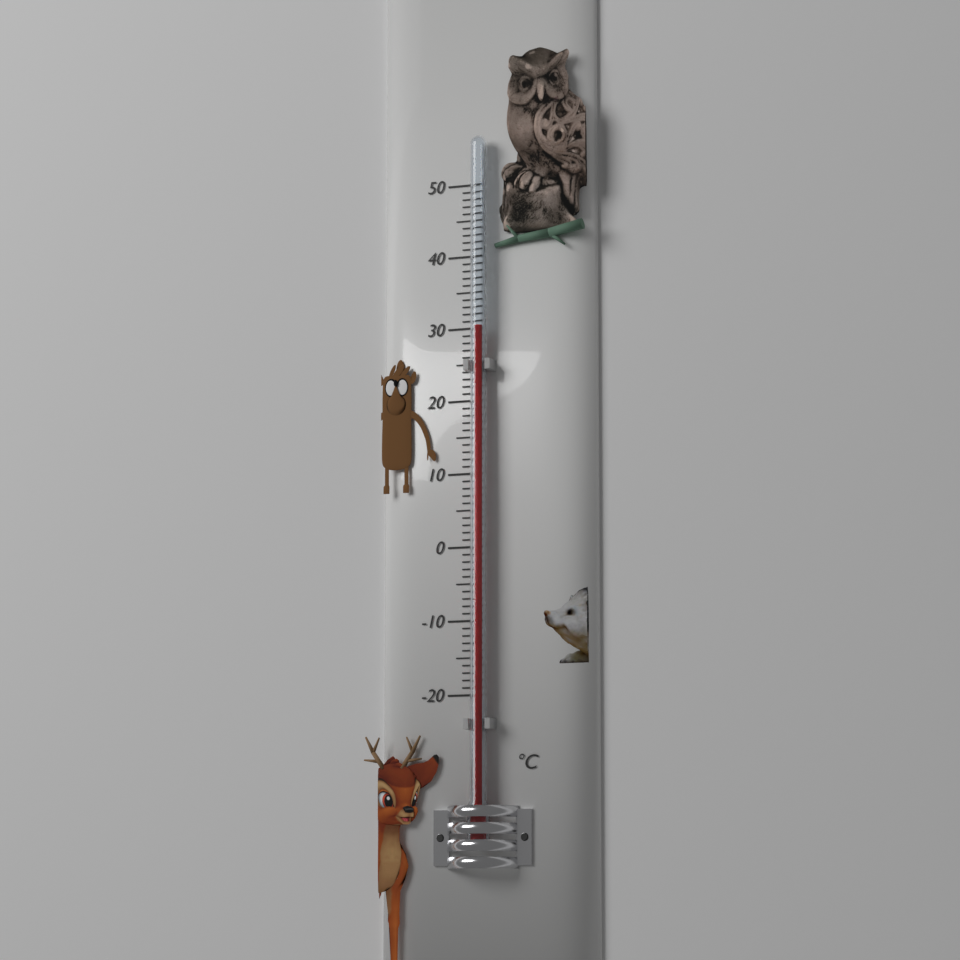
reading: 30 °C
